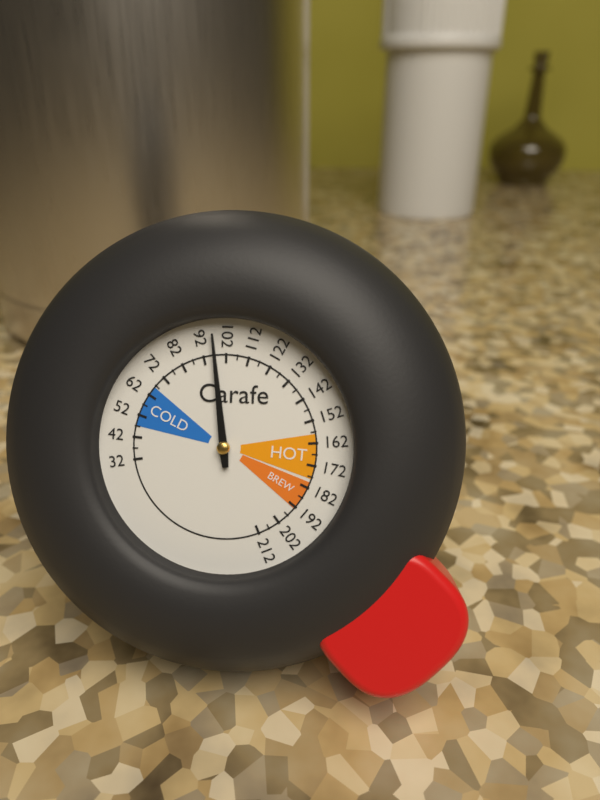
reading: 97 (no unit)
